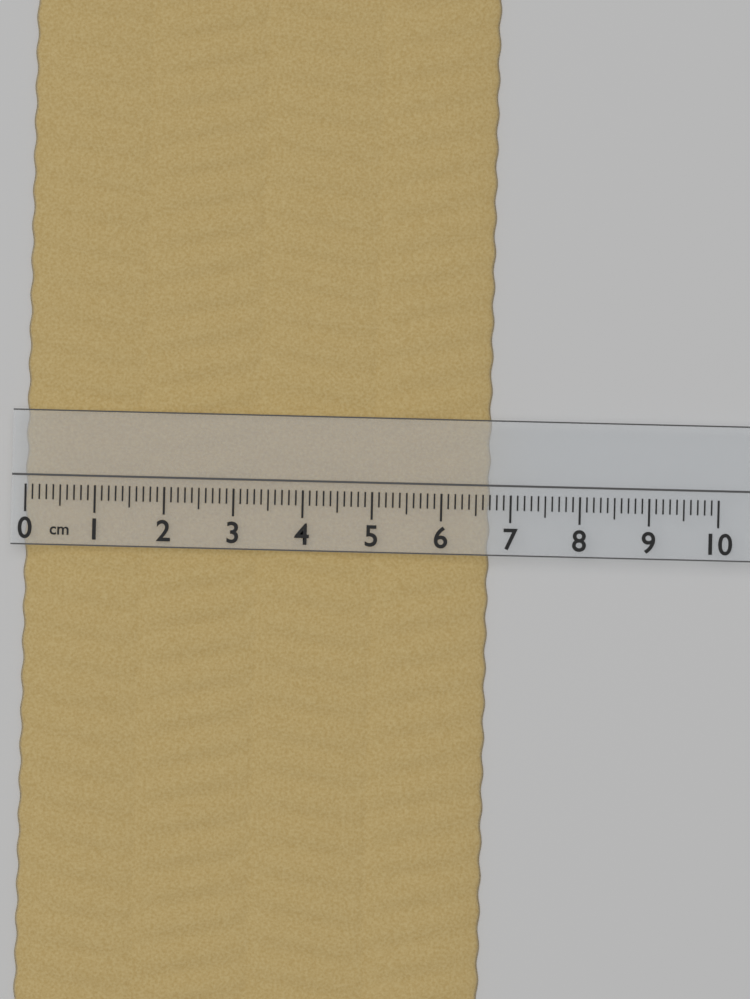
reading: 6.7 cm
